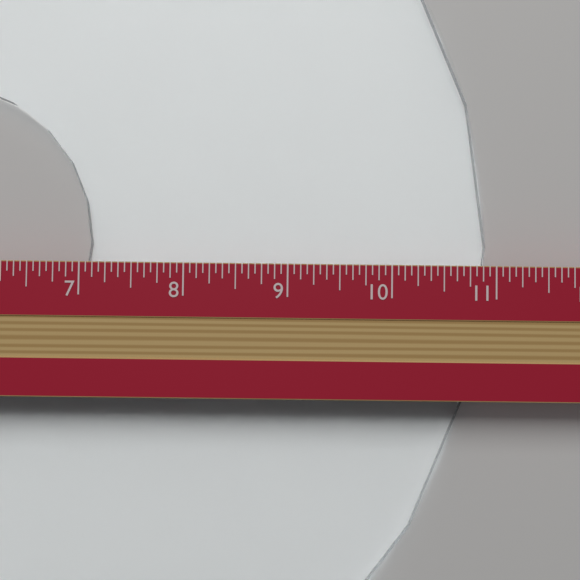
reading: 10.9375 in
